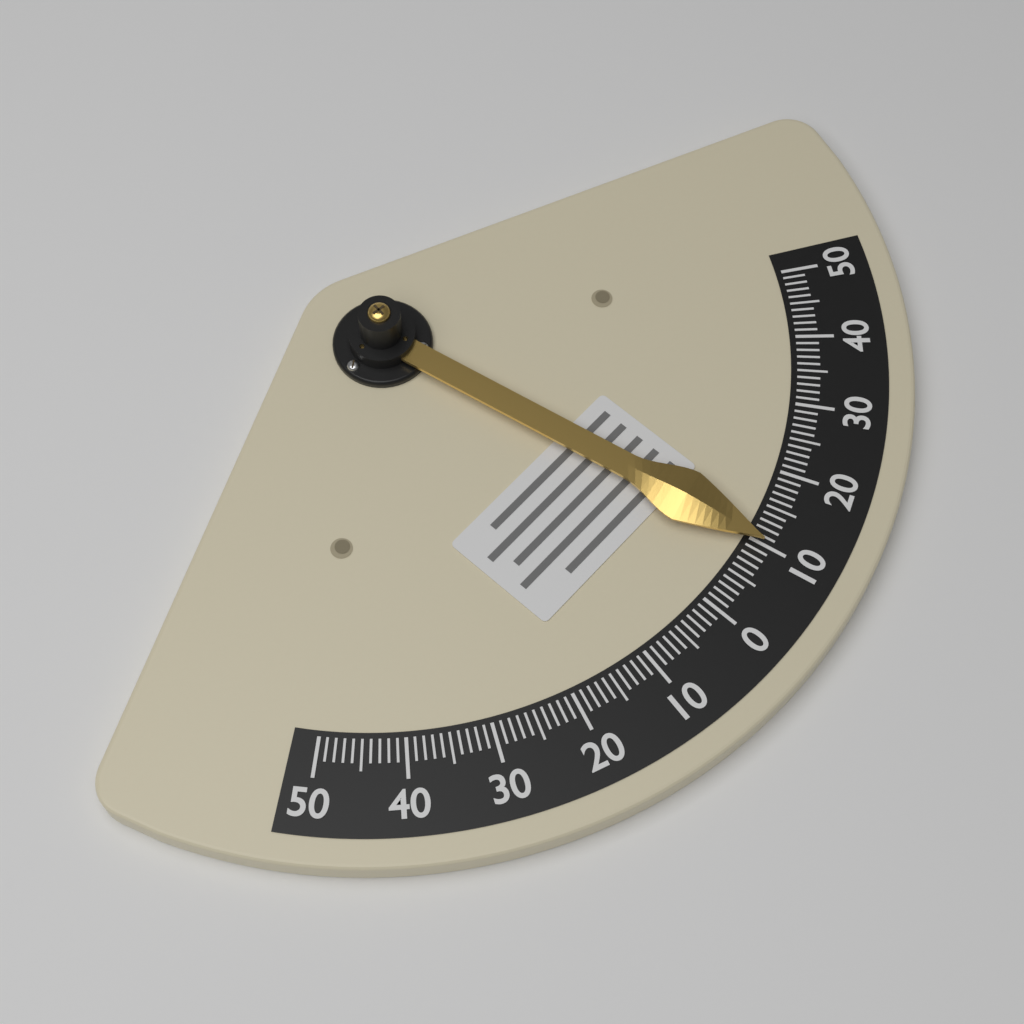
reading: 10 (no unit)
